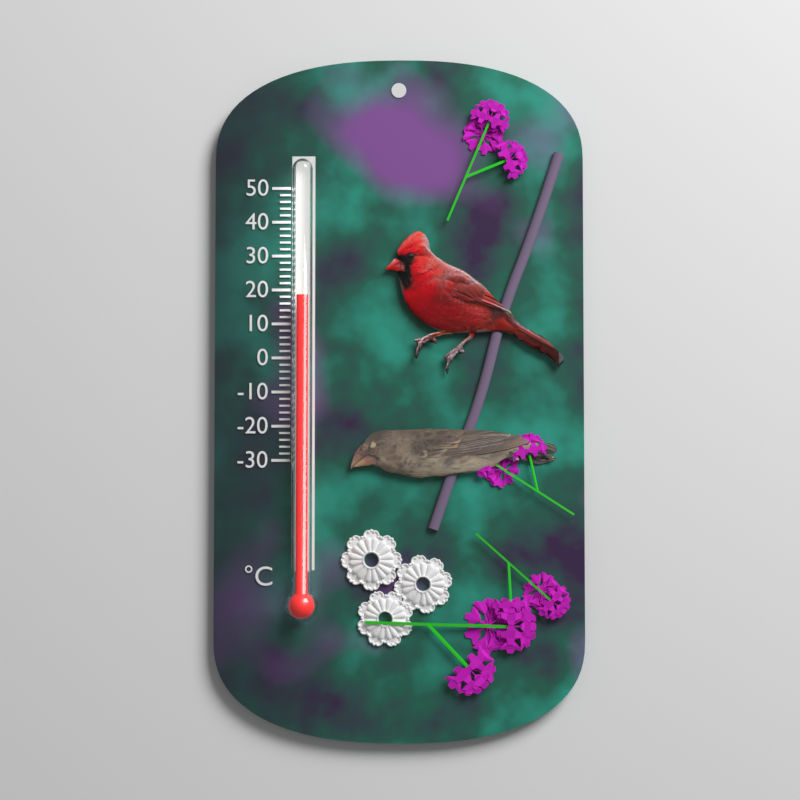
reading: 18 °C
